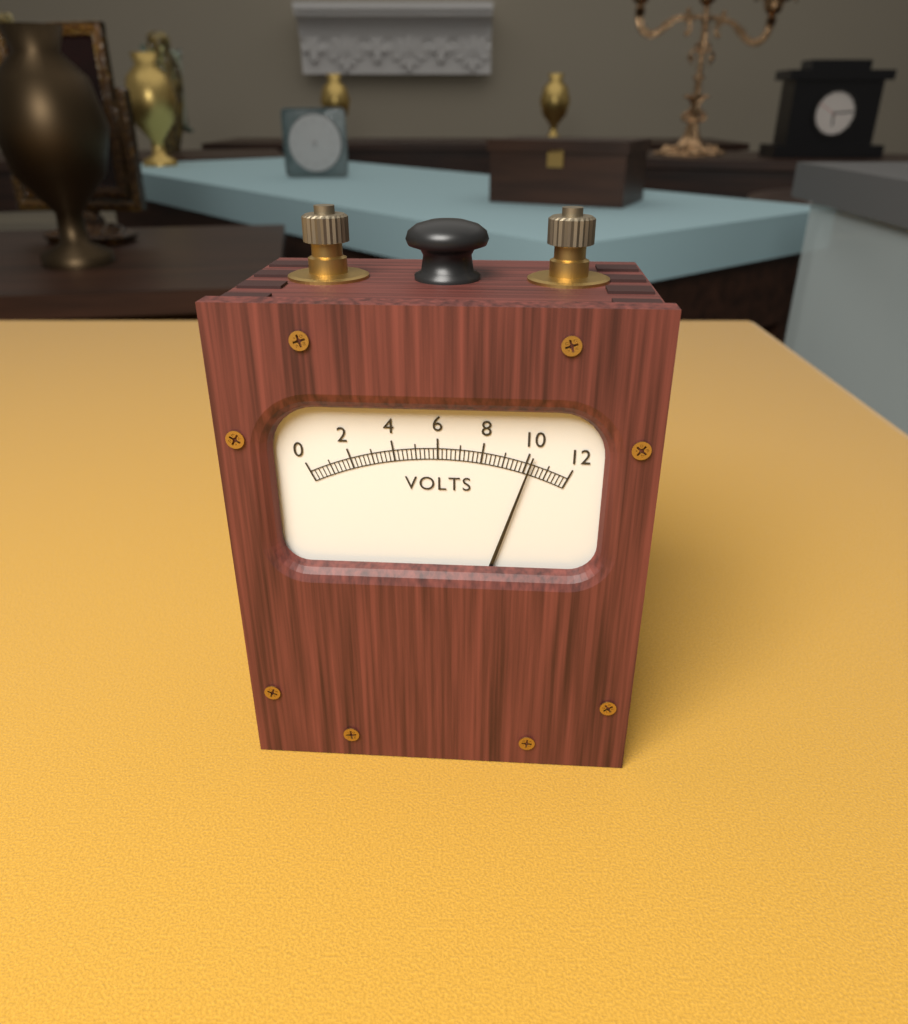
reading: 10.2 V
